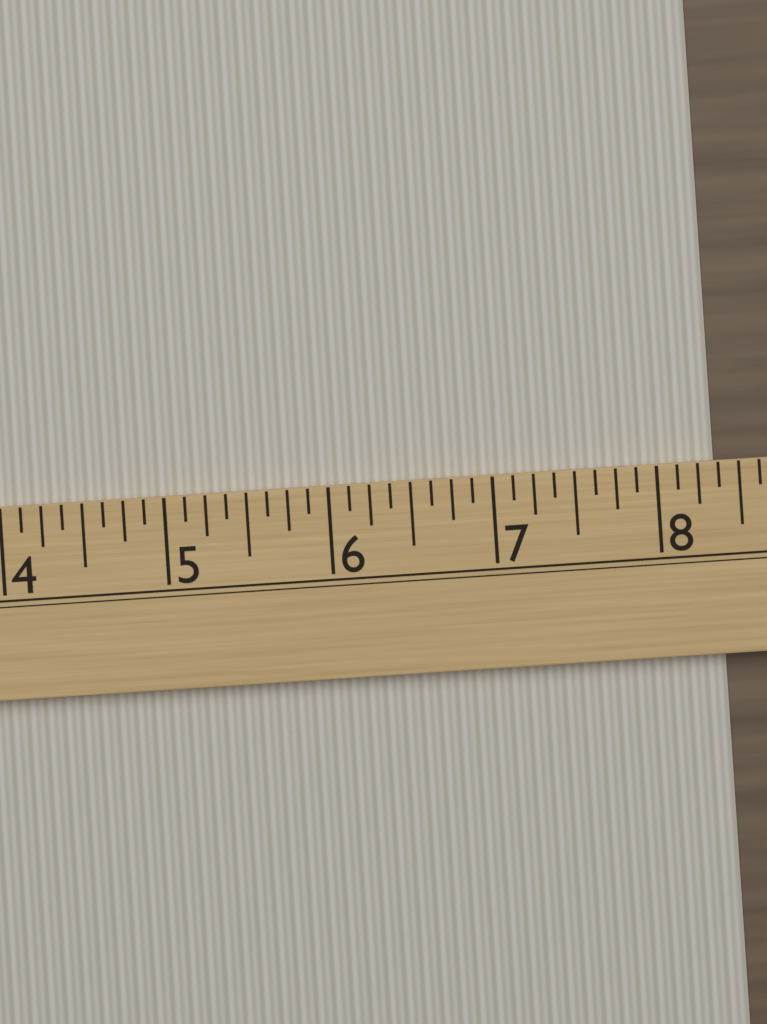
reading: 8.375 (no unit)
